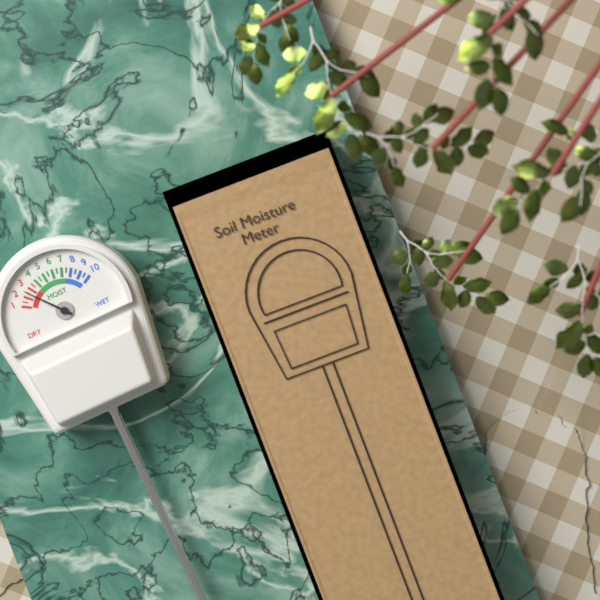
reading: 2.5 (no unit)
